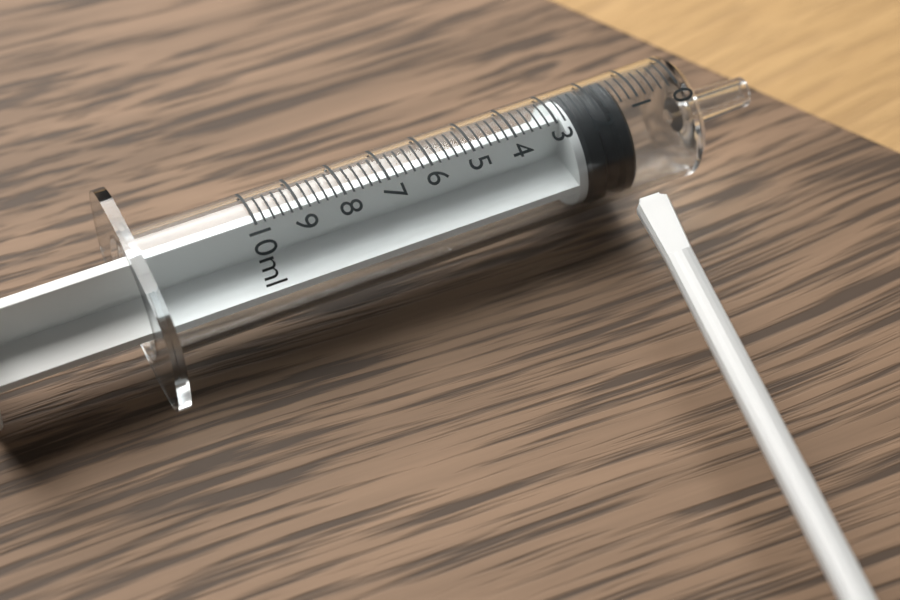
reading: 1.4 ml
